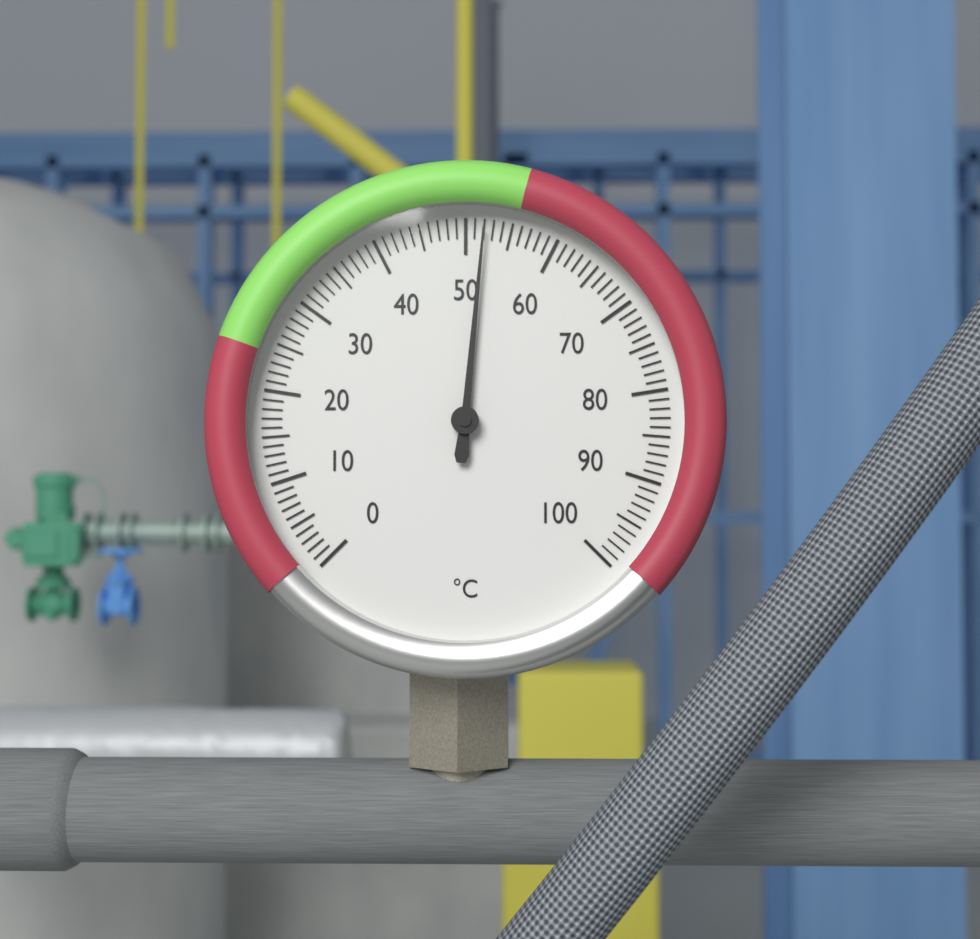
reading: 52 °C
